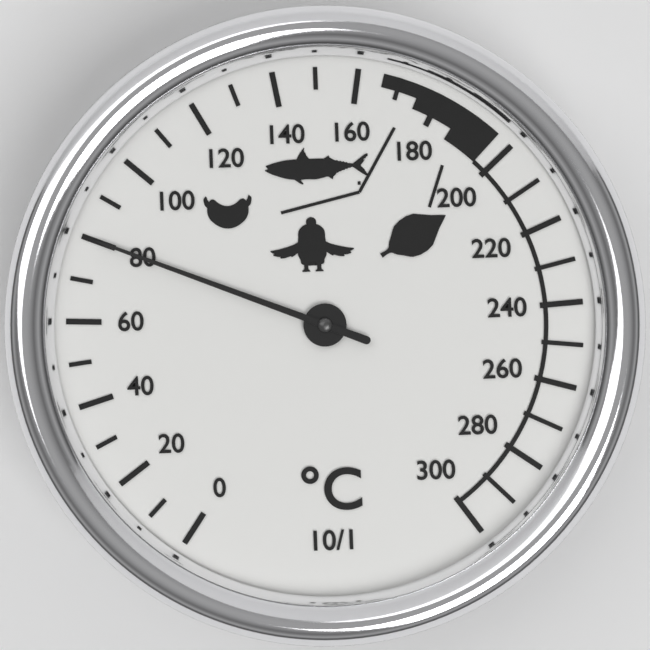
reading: 80 °C
